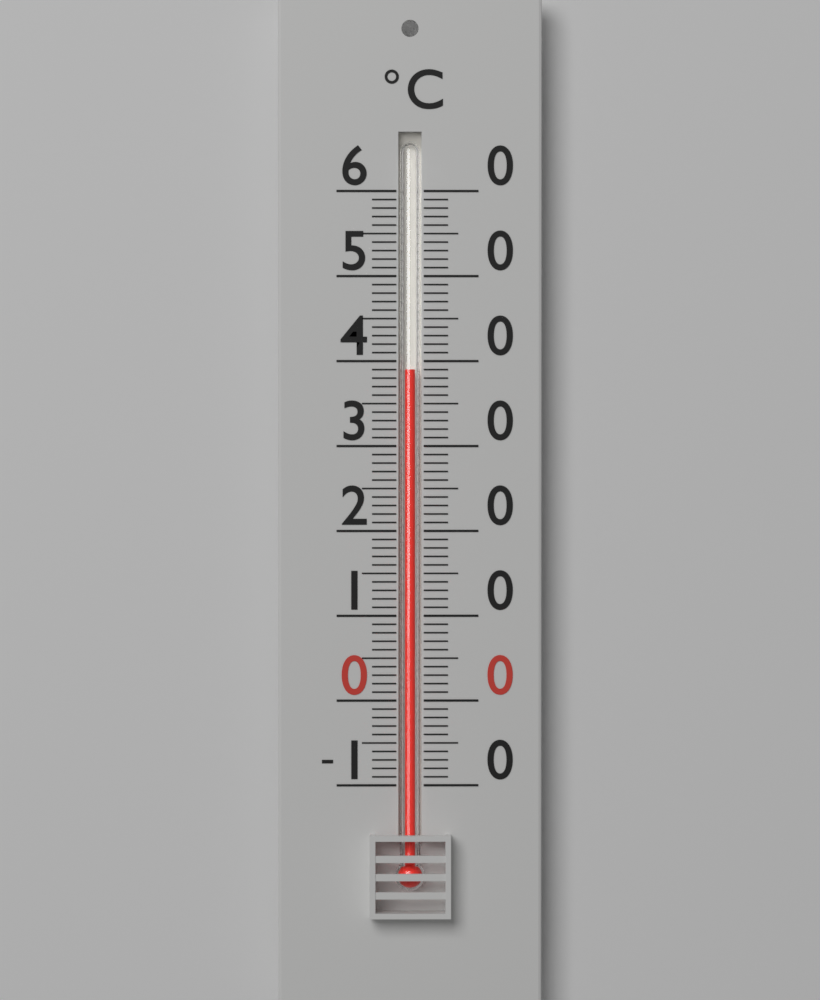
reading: 39 °C
